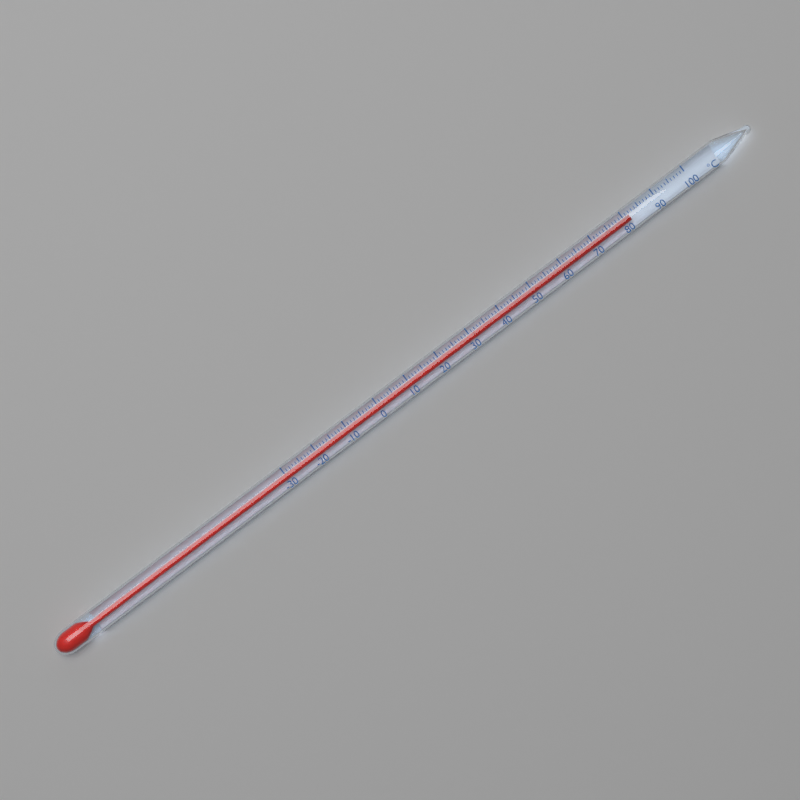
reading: 82 °C
